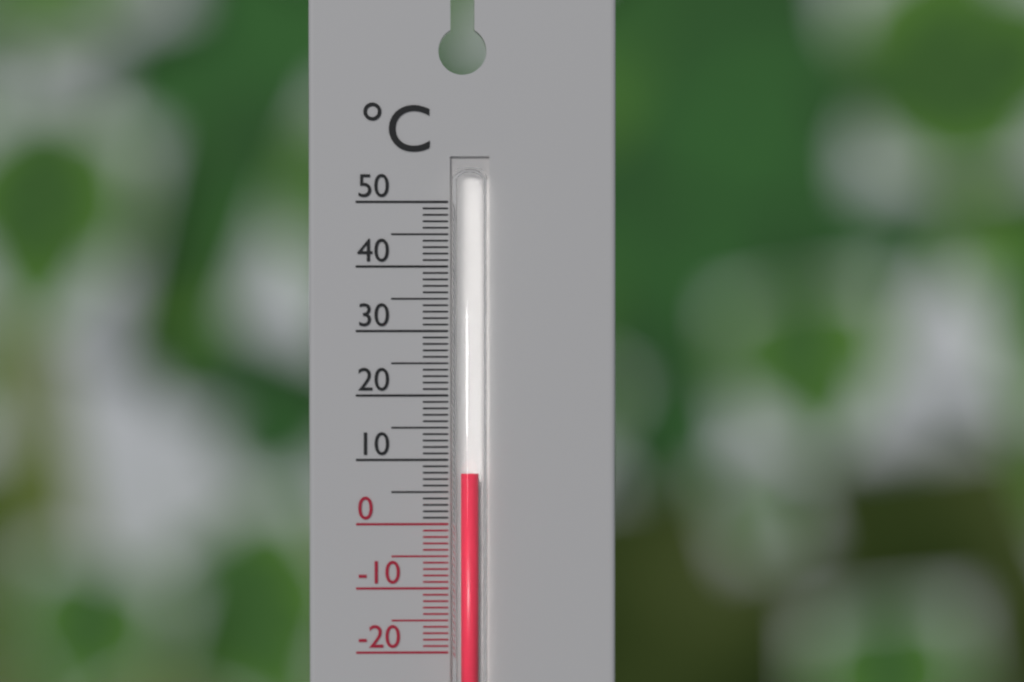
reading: 8 °C
